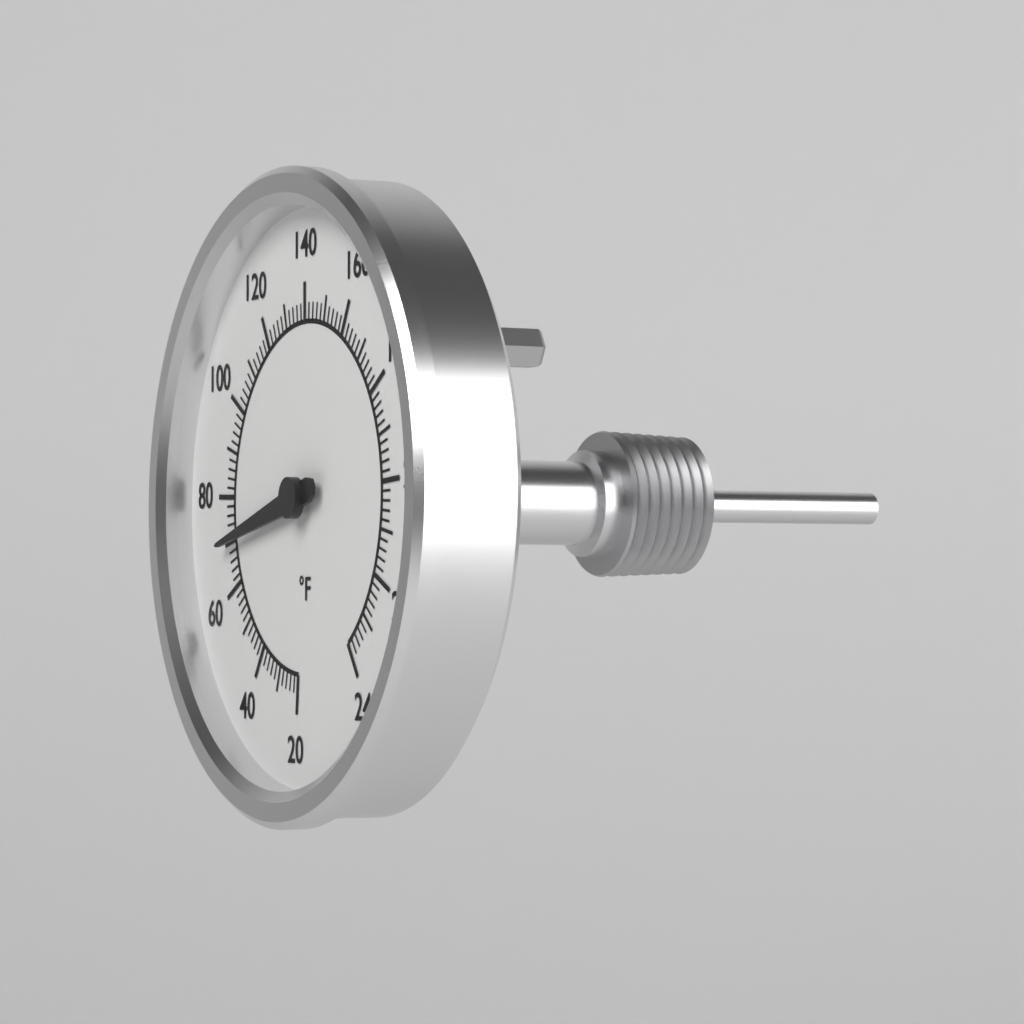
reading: 70 °F
